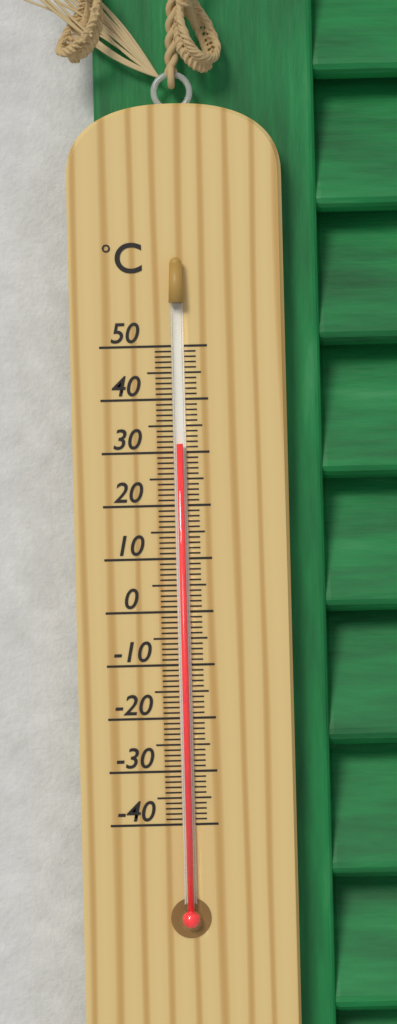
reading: 31.5 °C
